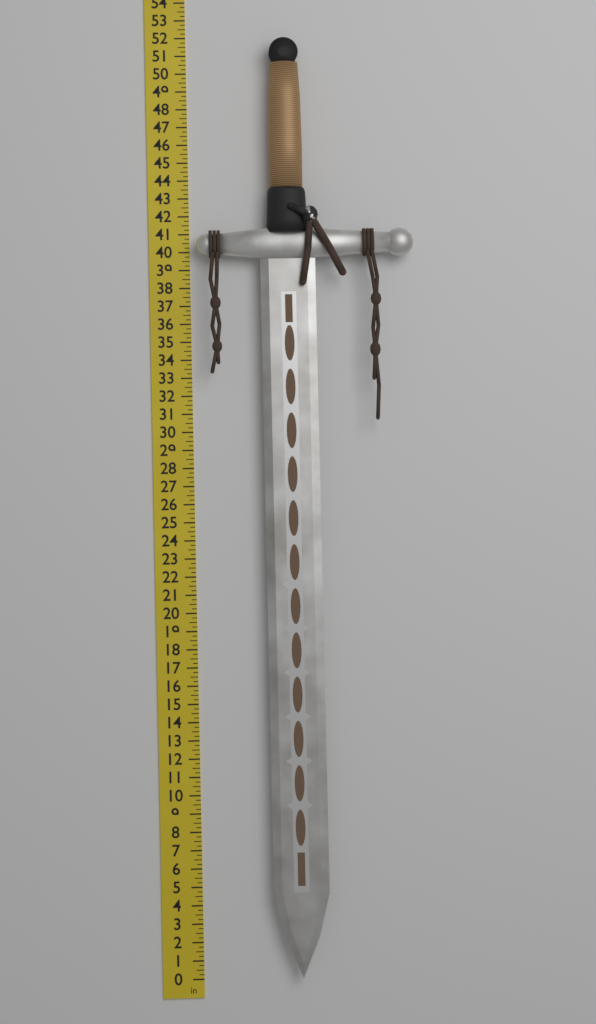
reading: 51.75 in
